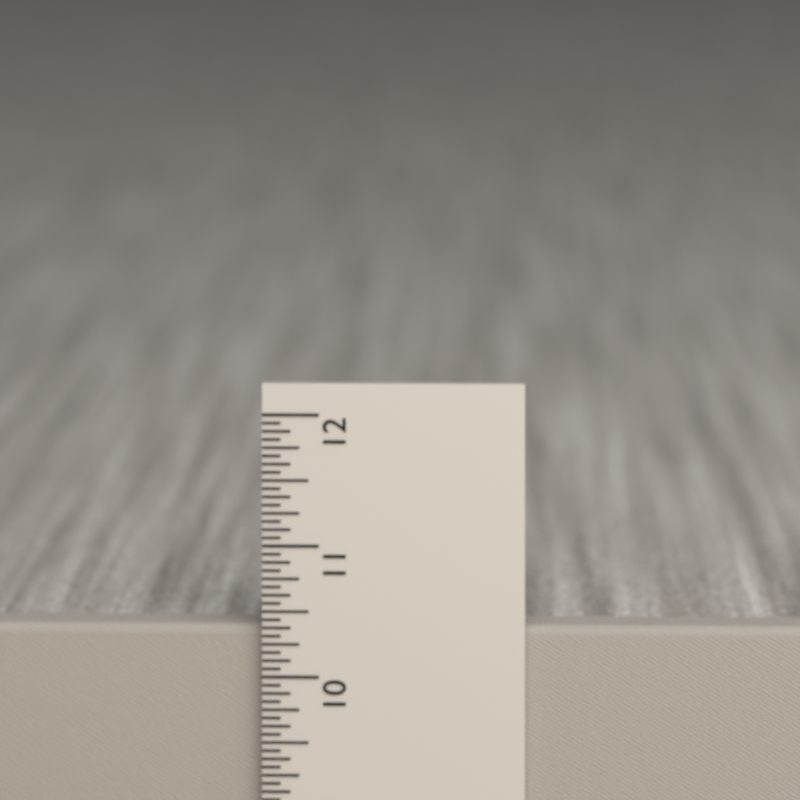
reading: 10.3750 in
